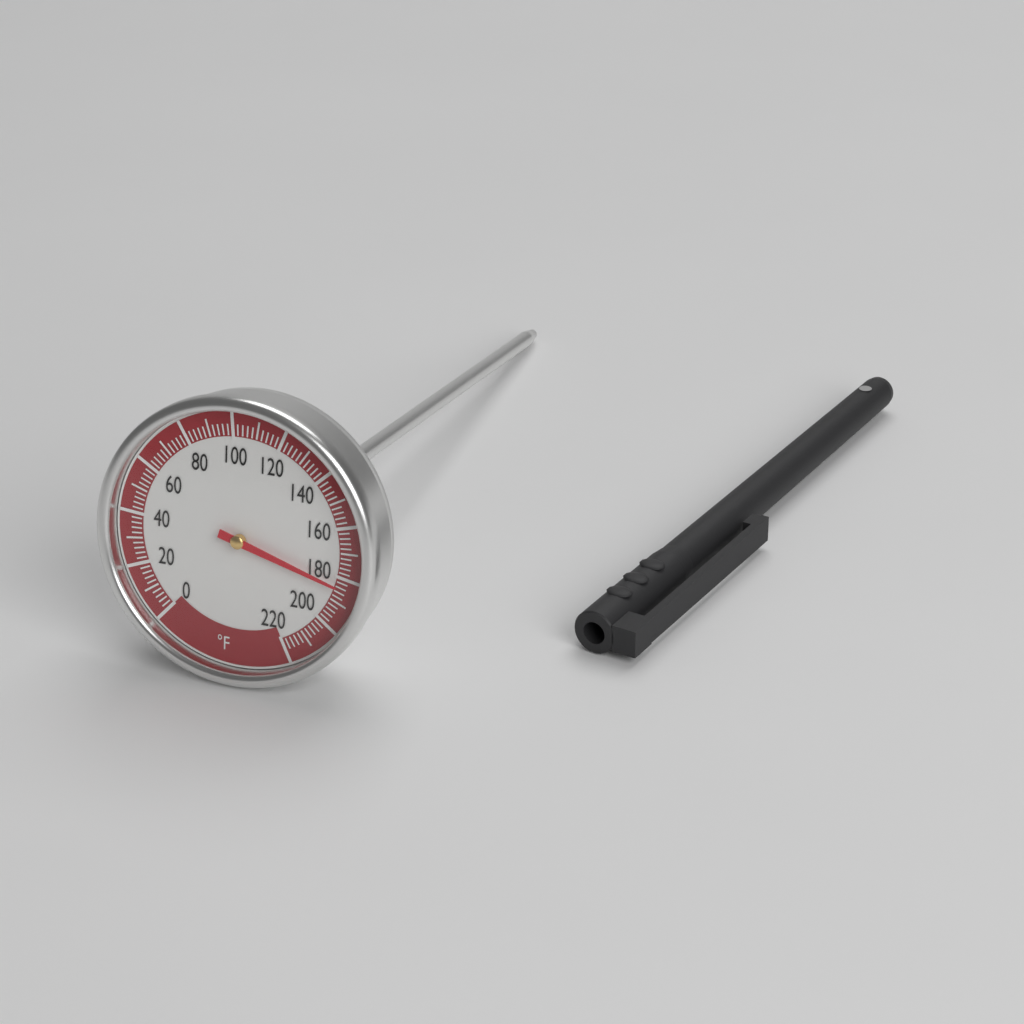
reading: 184 °F
